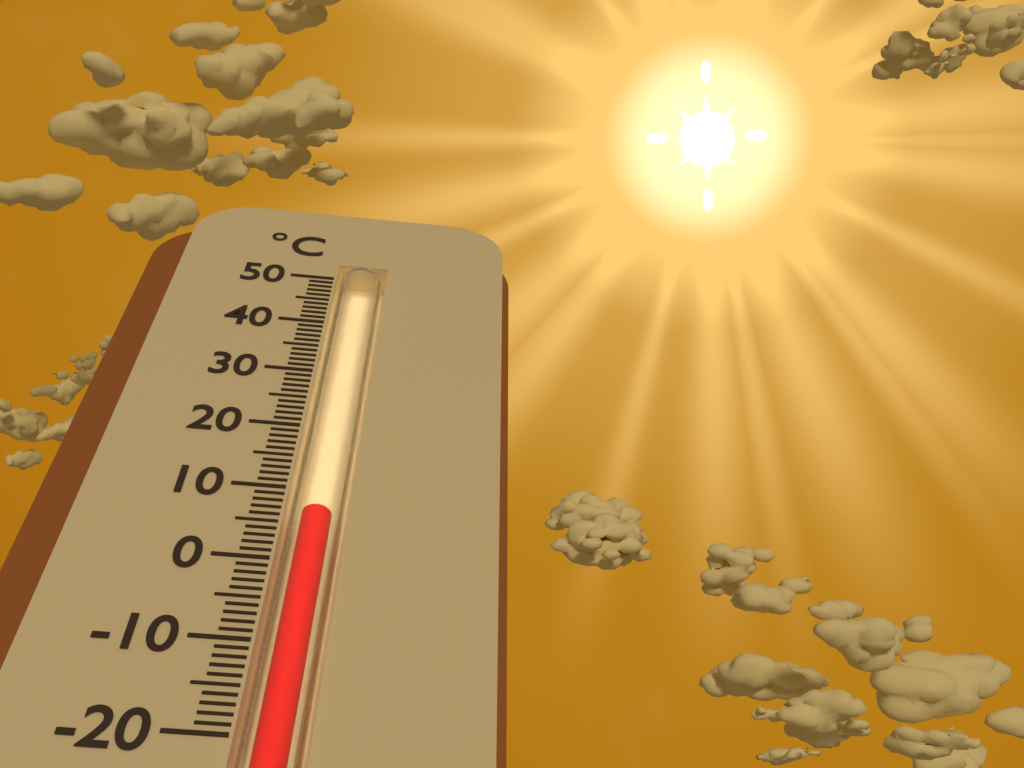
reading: 7 °C
